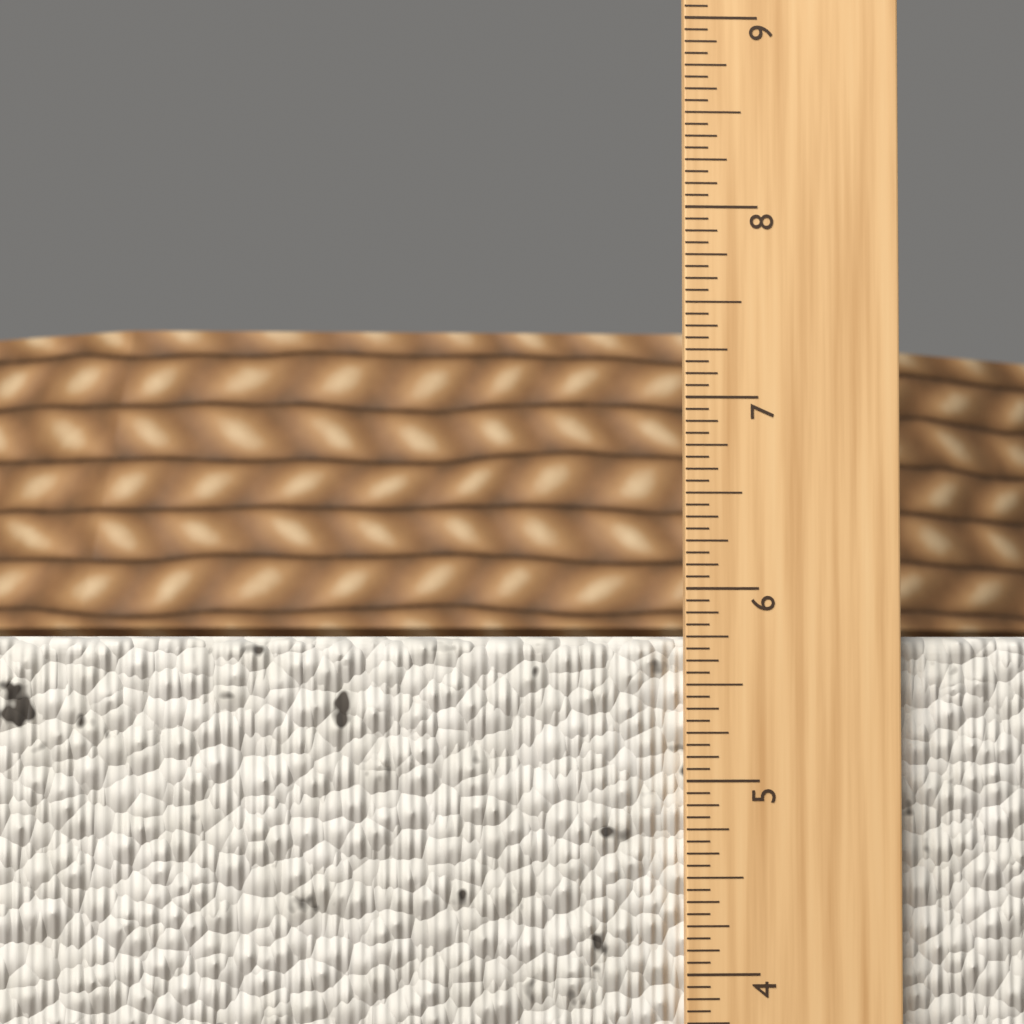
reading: 5.7500 in
